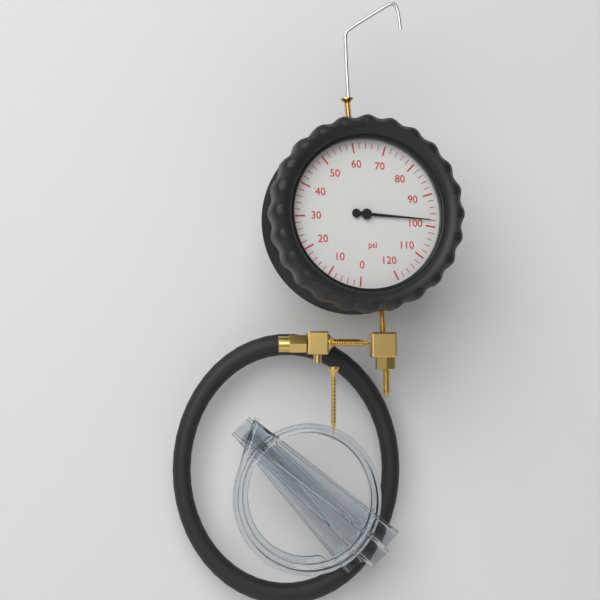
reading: 98 psi
